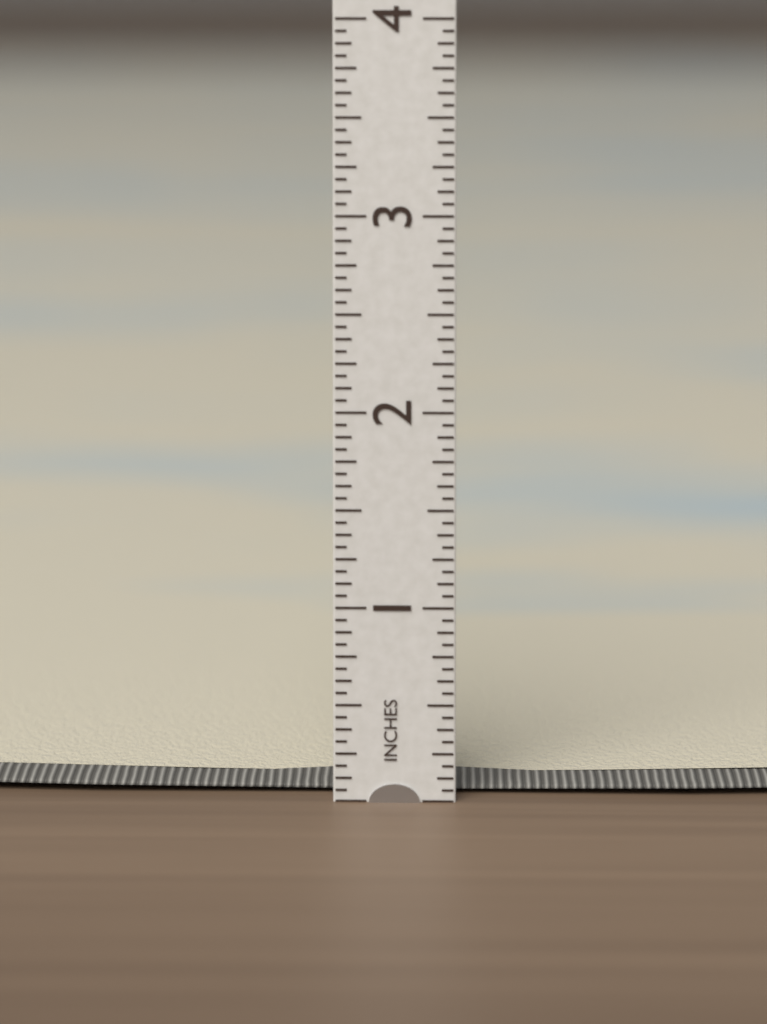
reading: 0.1875 in
